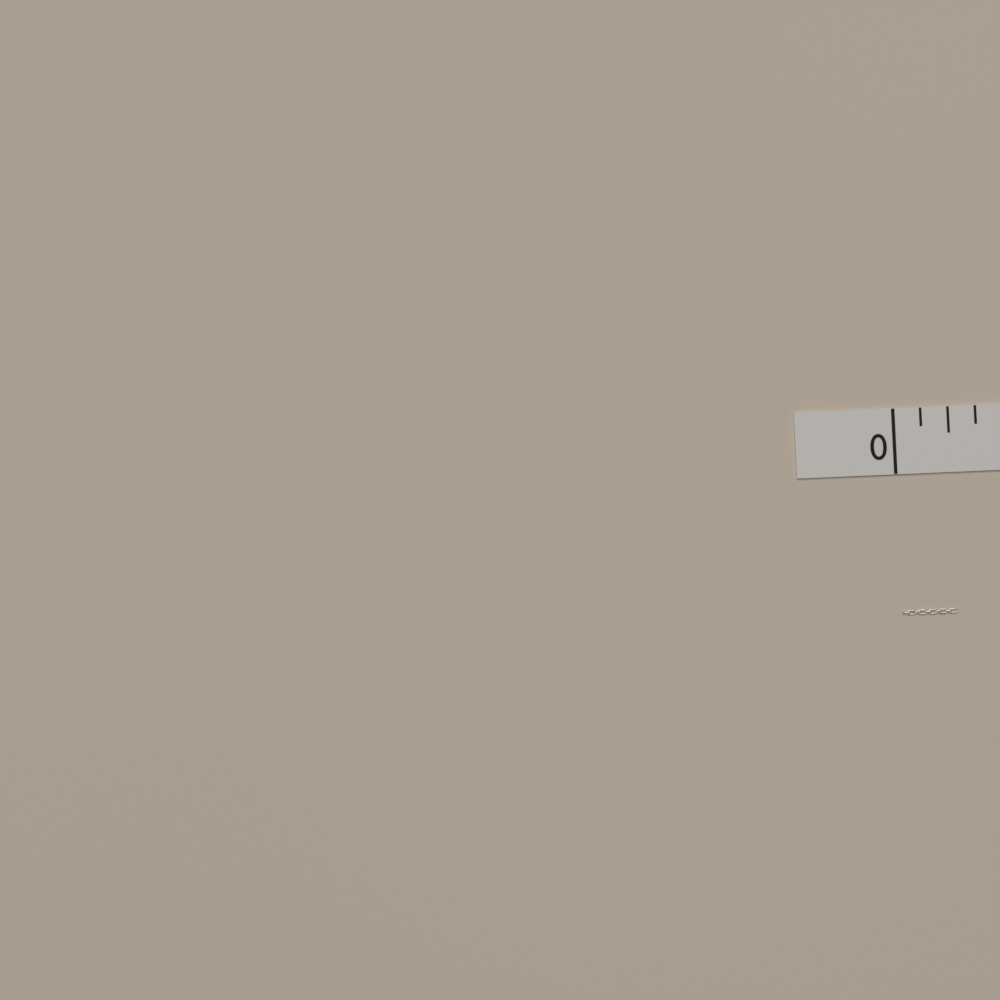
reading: 0.250 in
